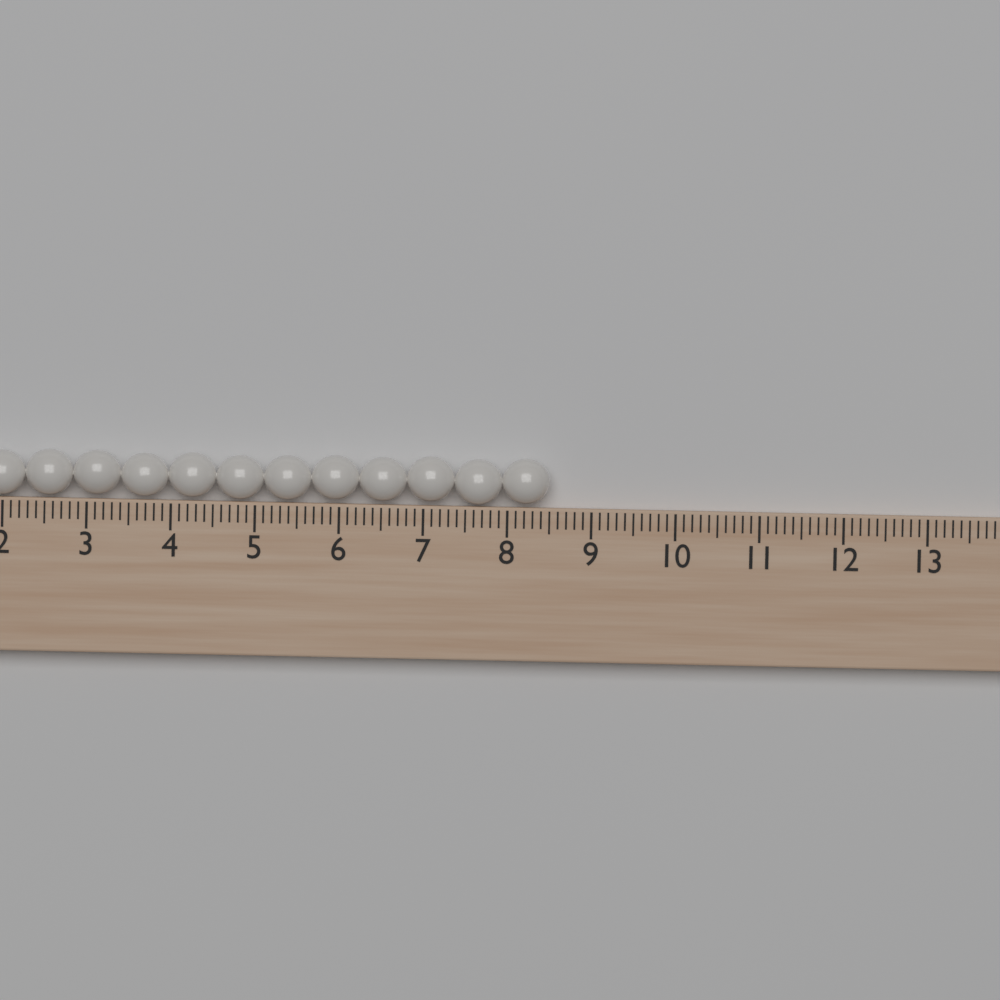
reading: 8.5 (no unit)
